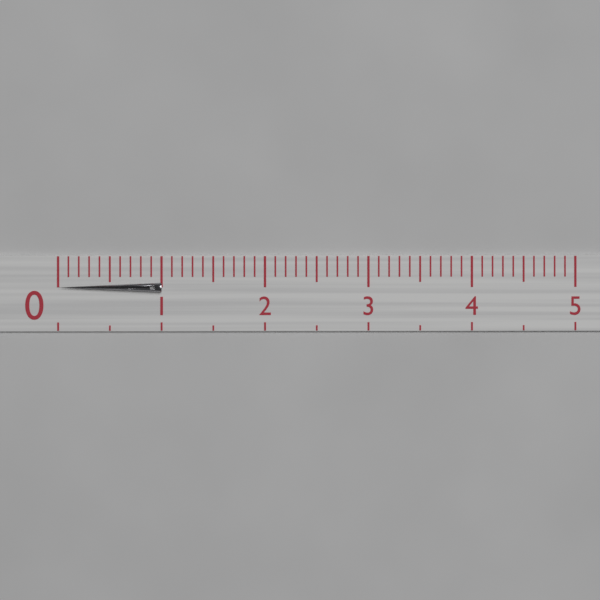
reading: 1.0 (no unit)
